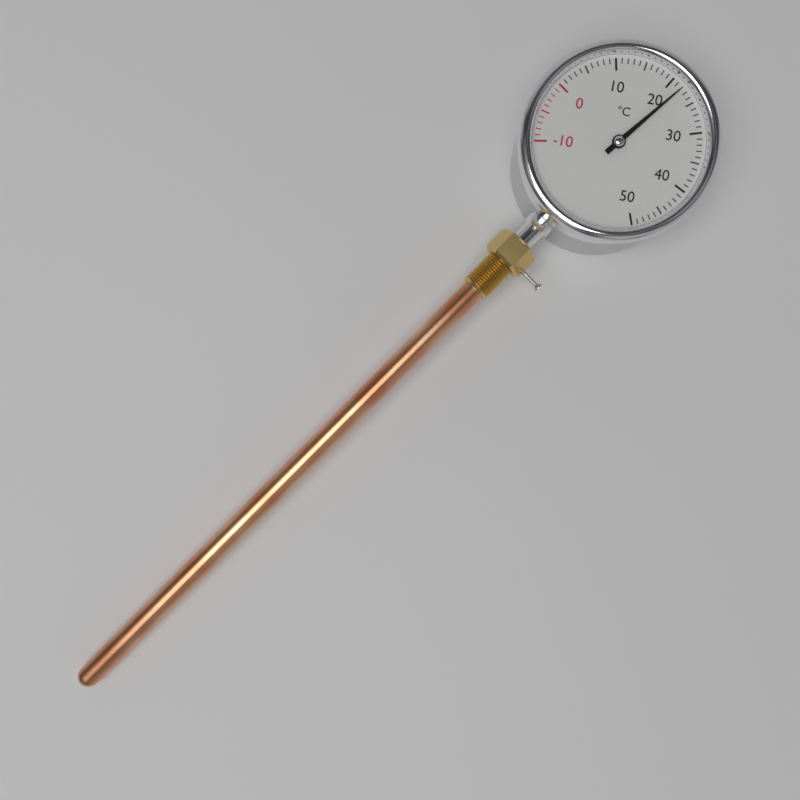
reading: 22 °C
